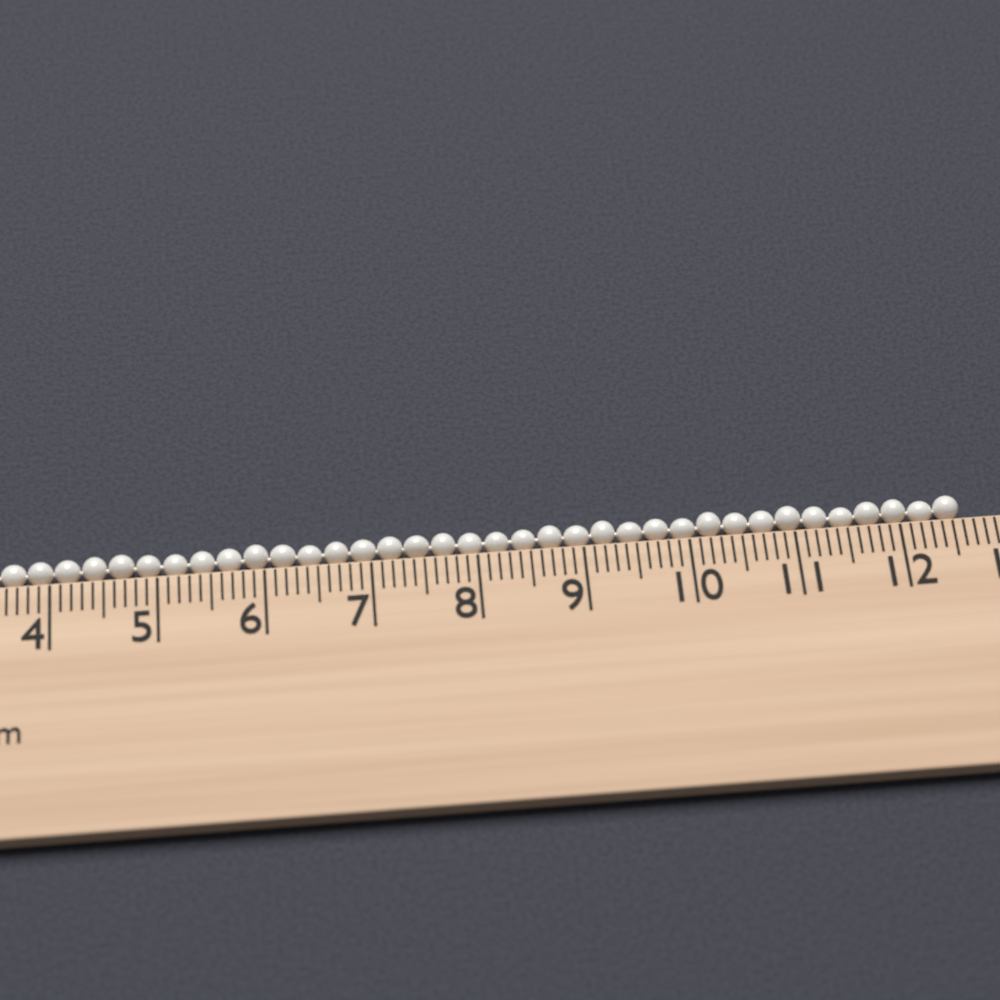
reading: 12.6 cm
